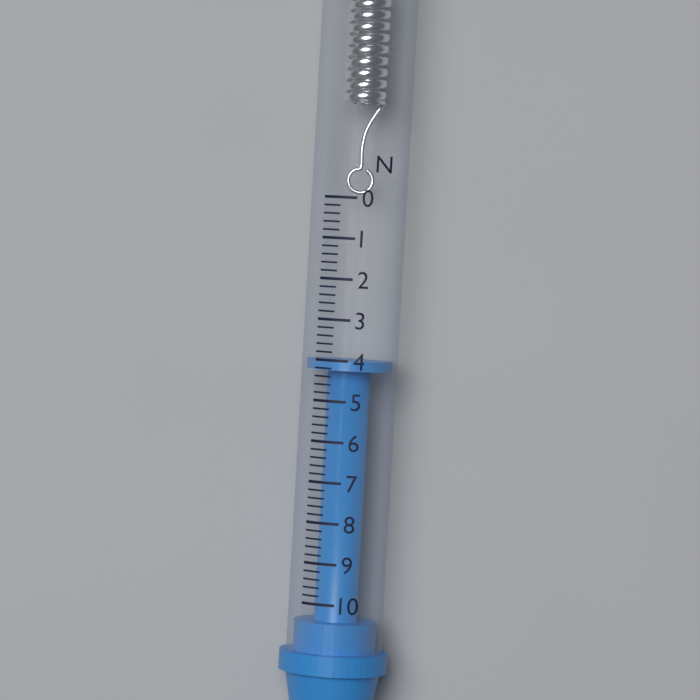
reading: 4.0 N
